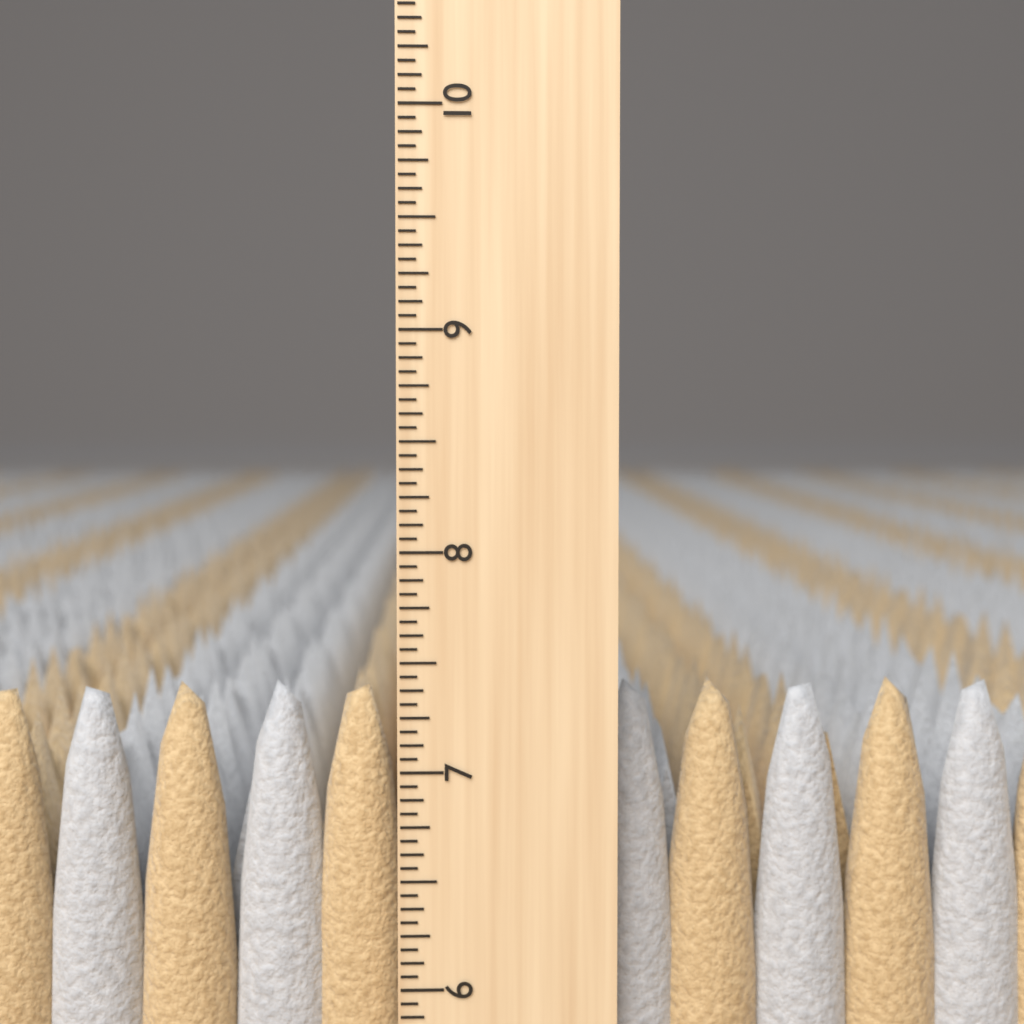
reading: 7.3750 inch
